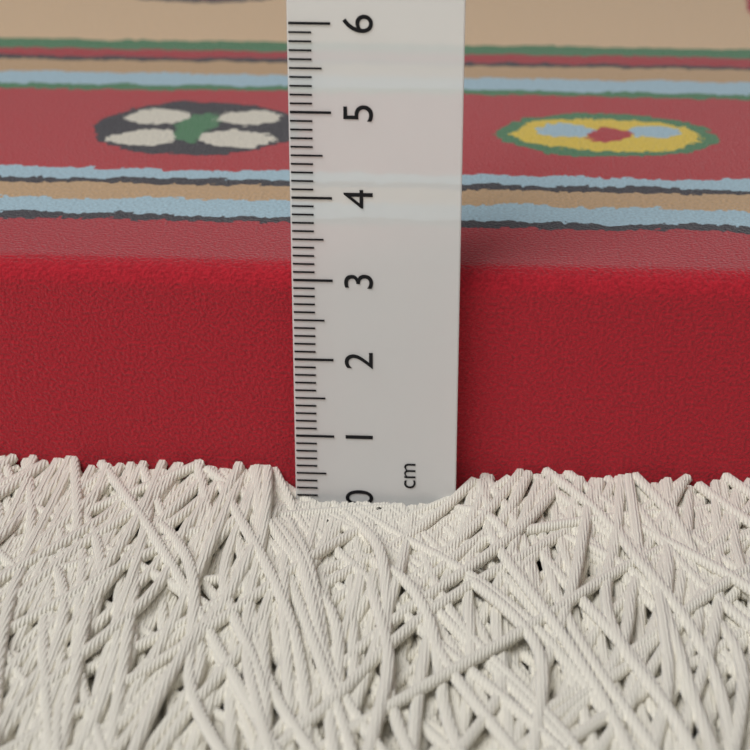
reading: 3.0 cm
